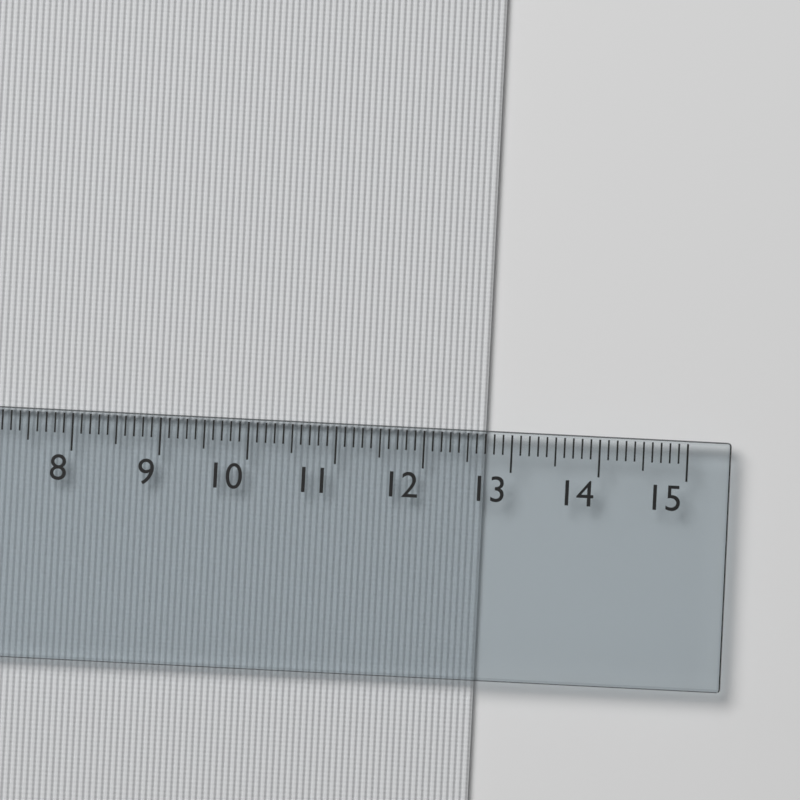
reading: 12.7 cm
